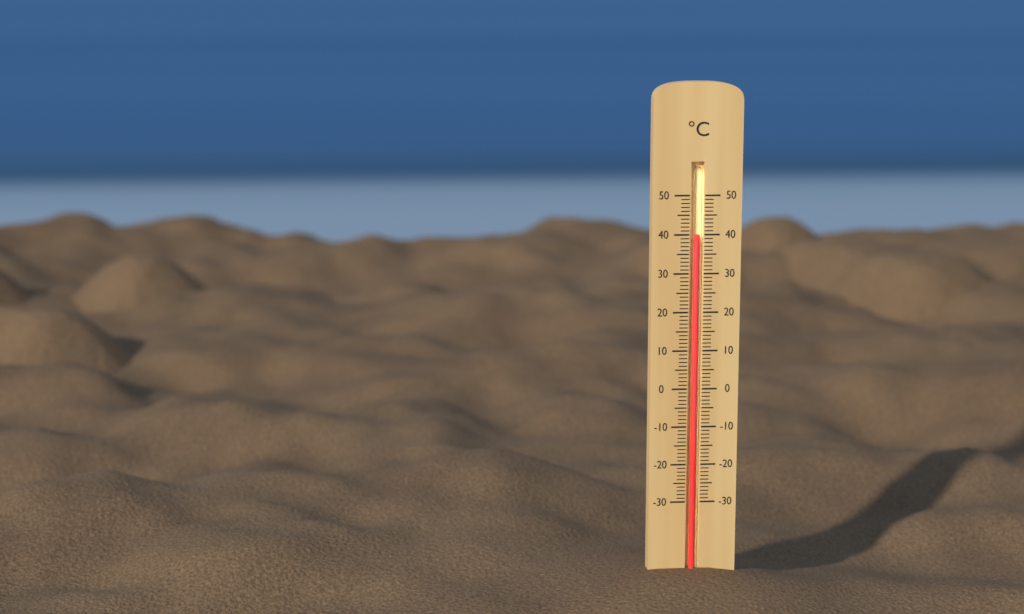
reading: 40 °C
